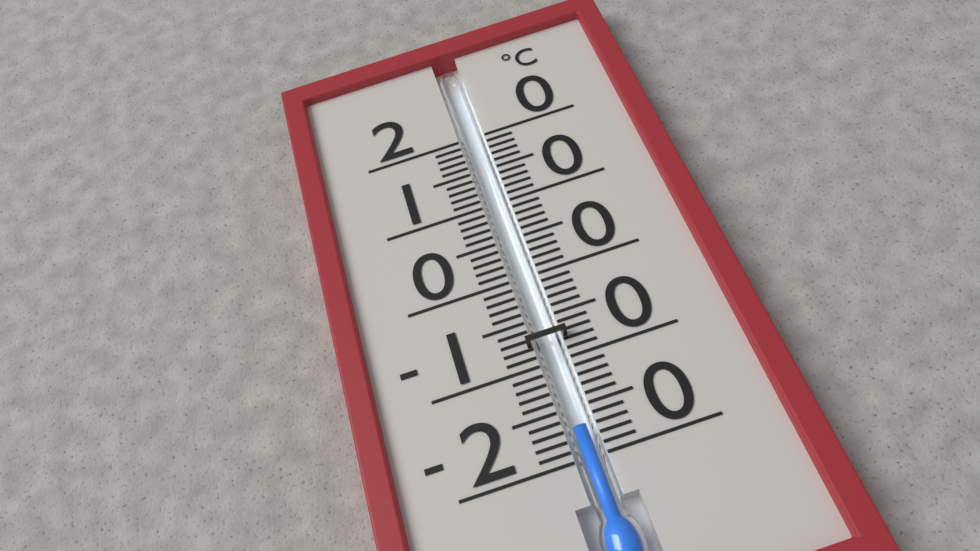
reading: -17 °C
